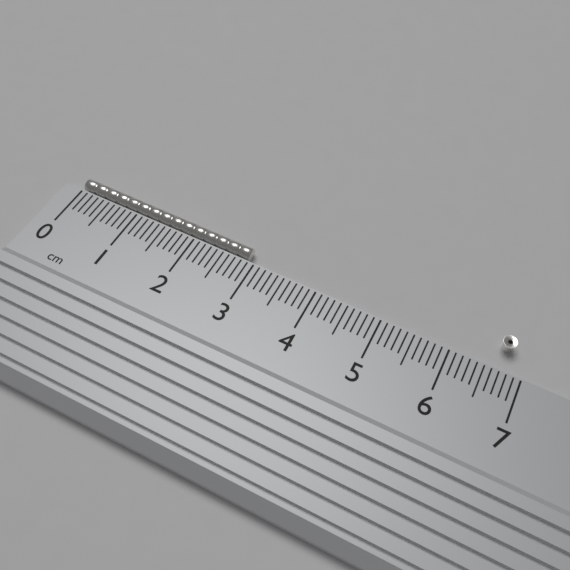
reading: 2.9 cm
